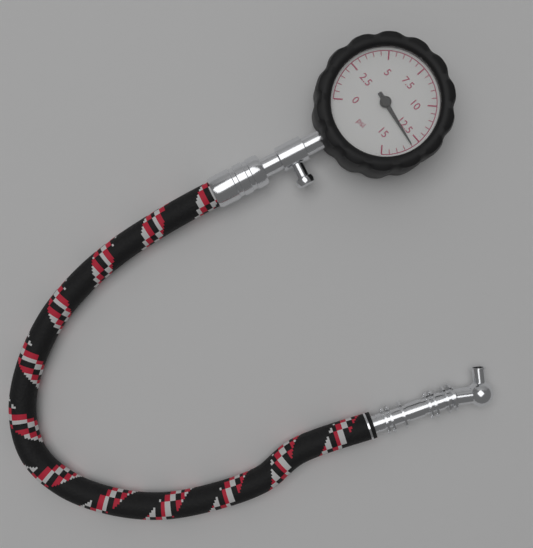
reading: 13.0 psi
